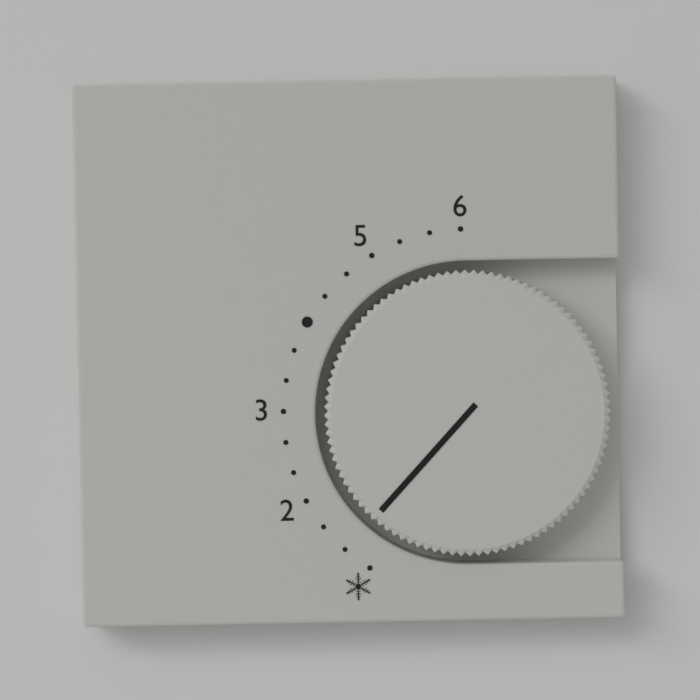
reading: 1.333333 (no unit)
